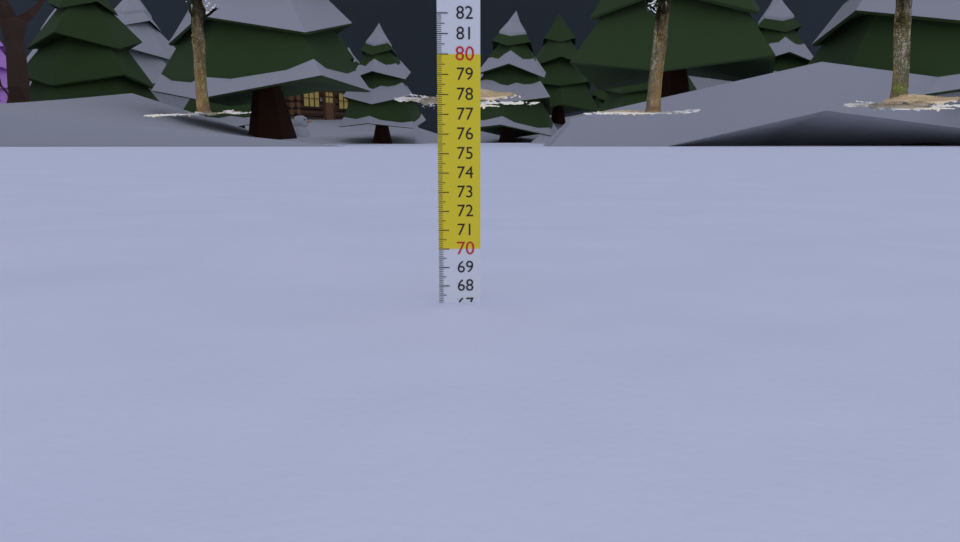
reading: 67.1 cm
